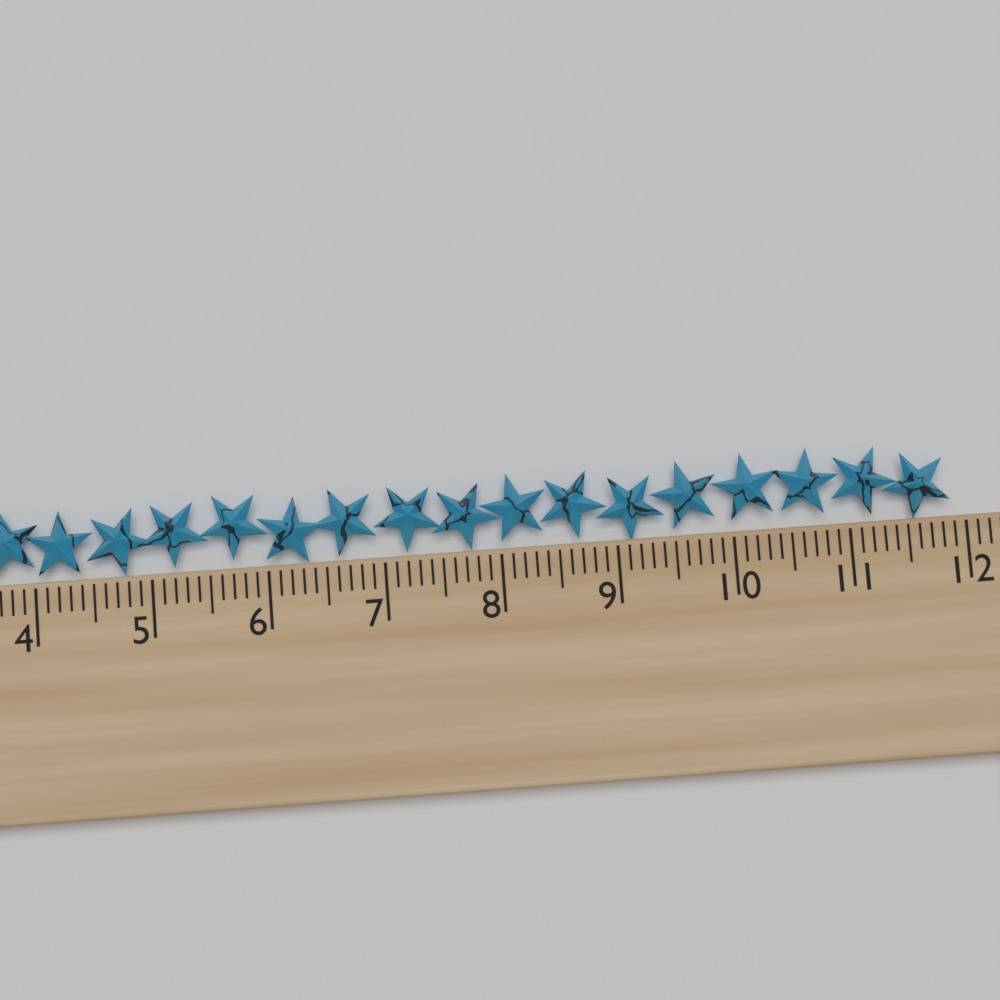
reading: 11.9 cm
